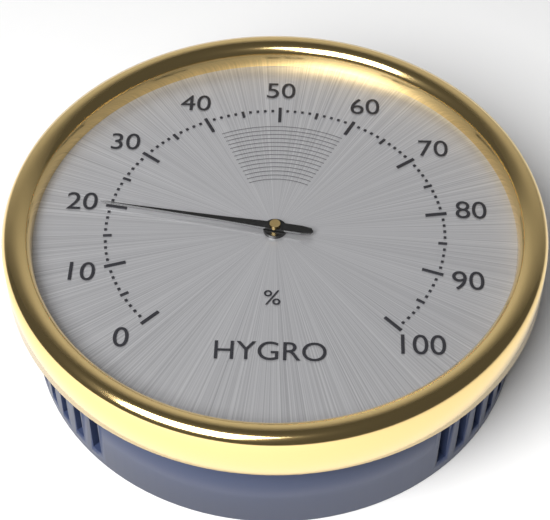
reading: 20 %
